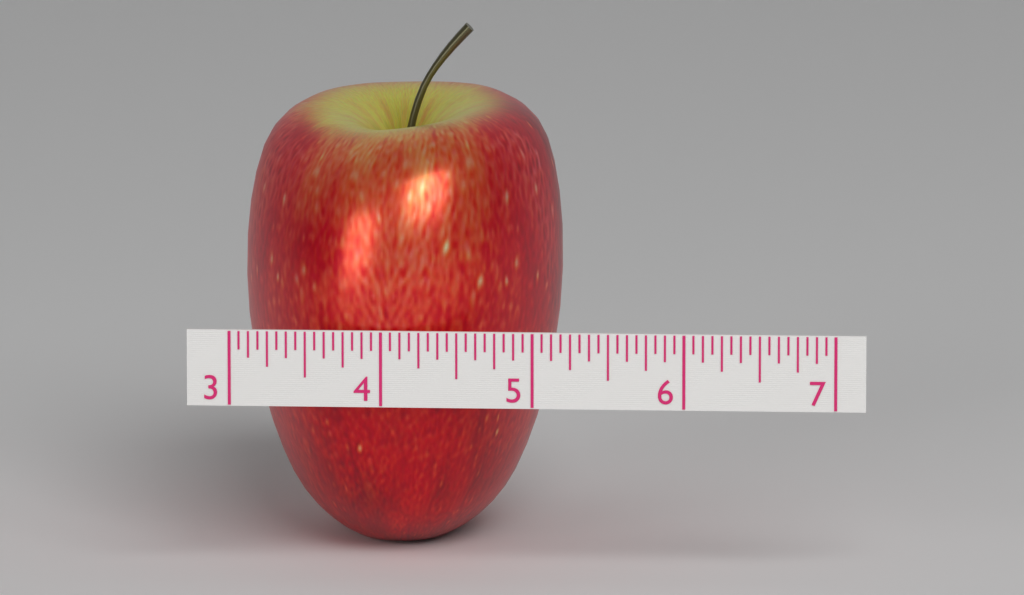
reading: 5.1250 (no unit)
